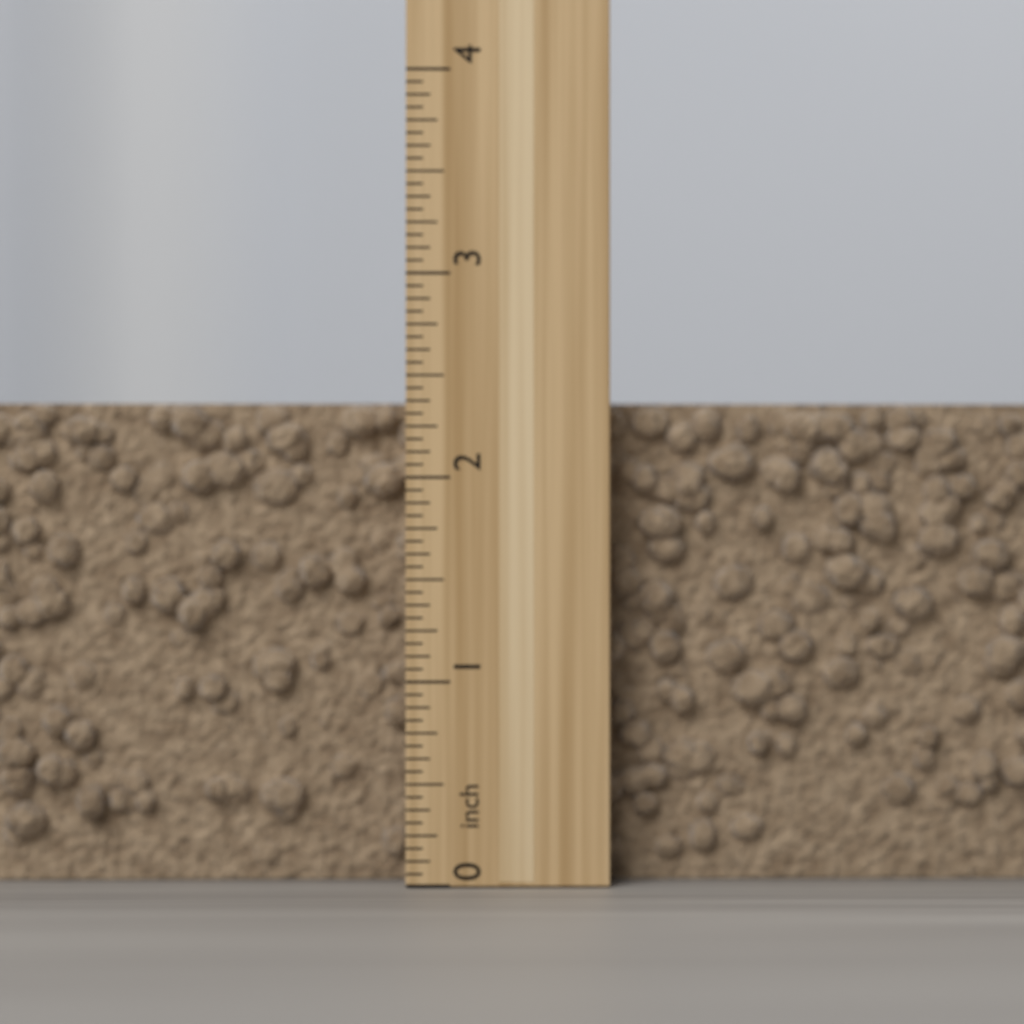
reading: 2.3750 inch
